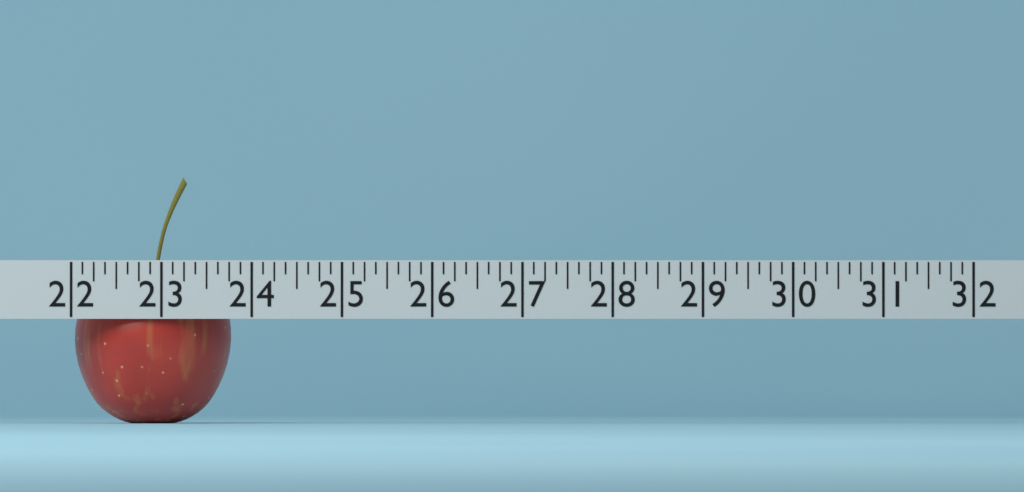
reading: 23.750 (no unit)
